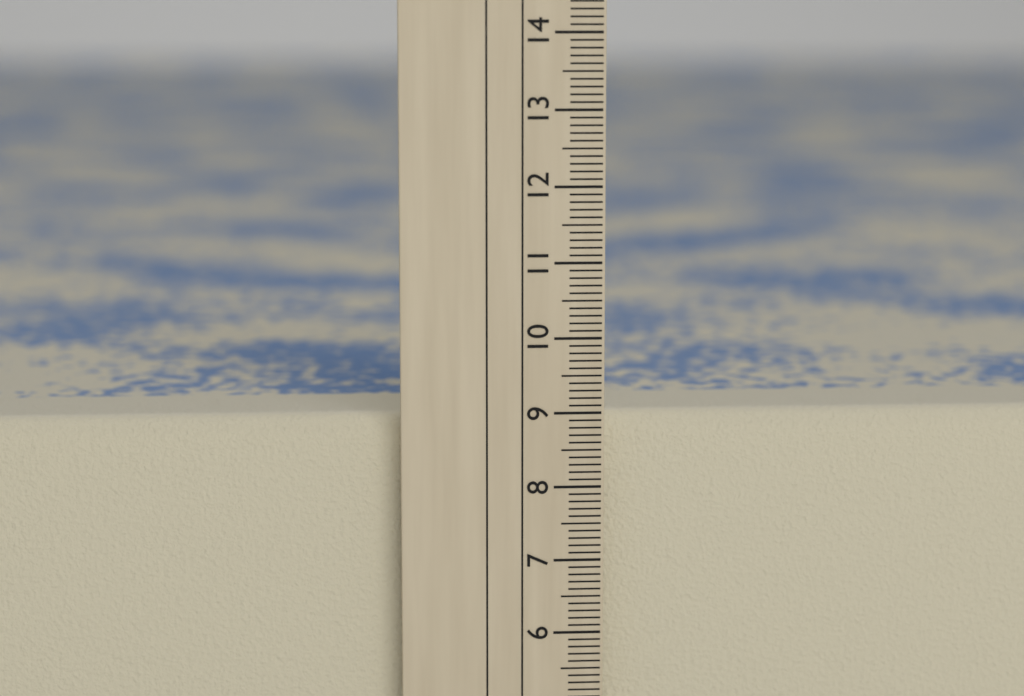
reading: 8.9 cm
